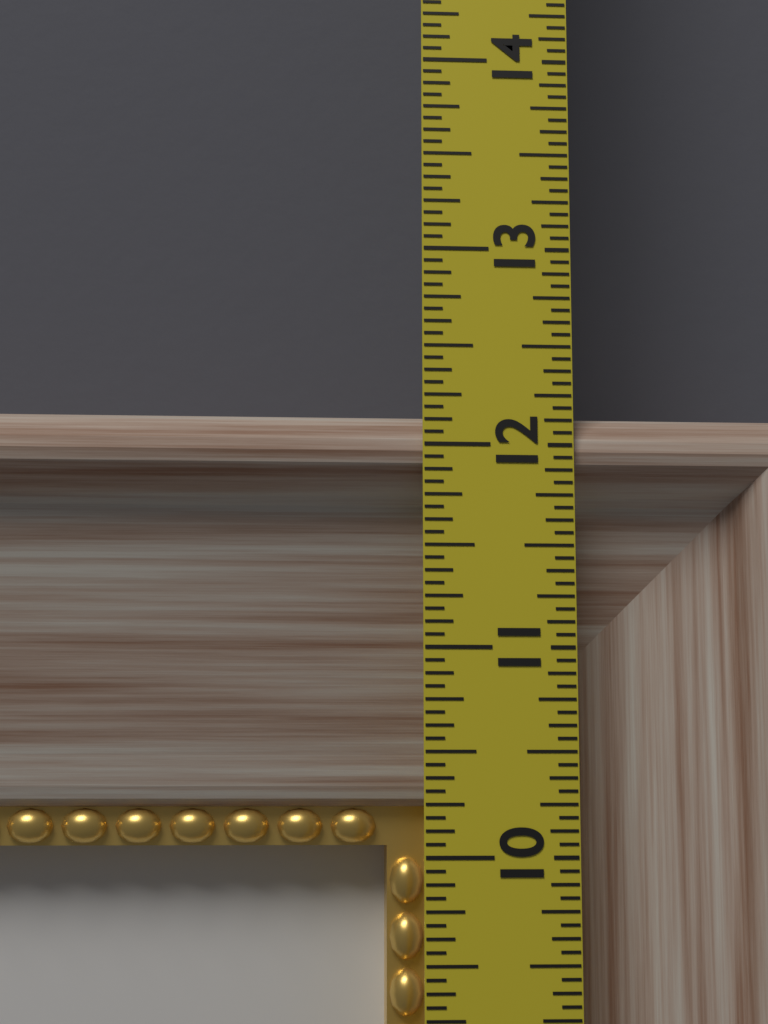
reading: 12.1875 in
